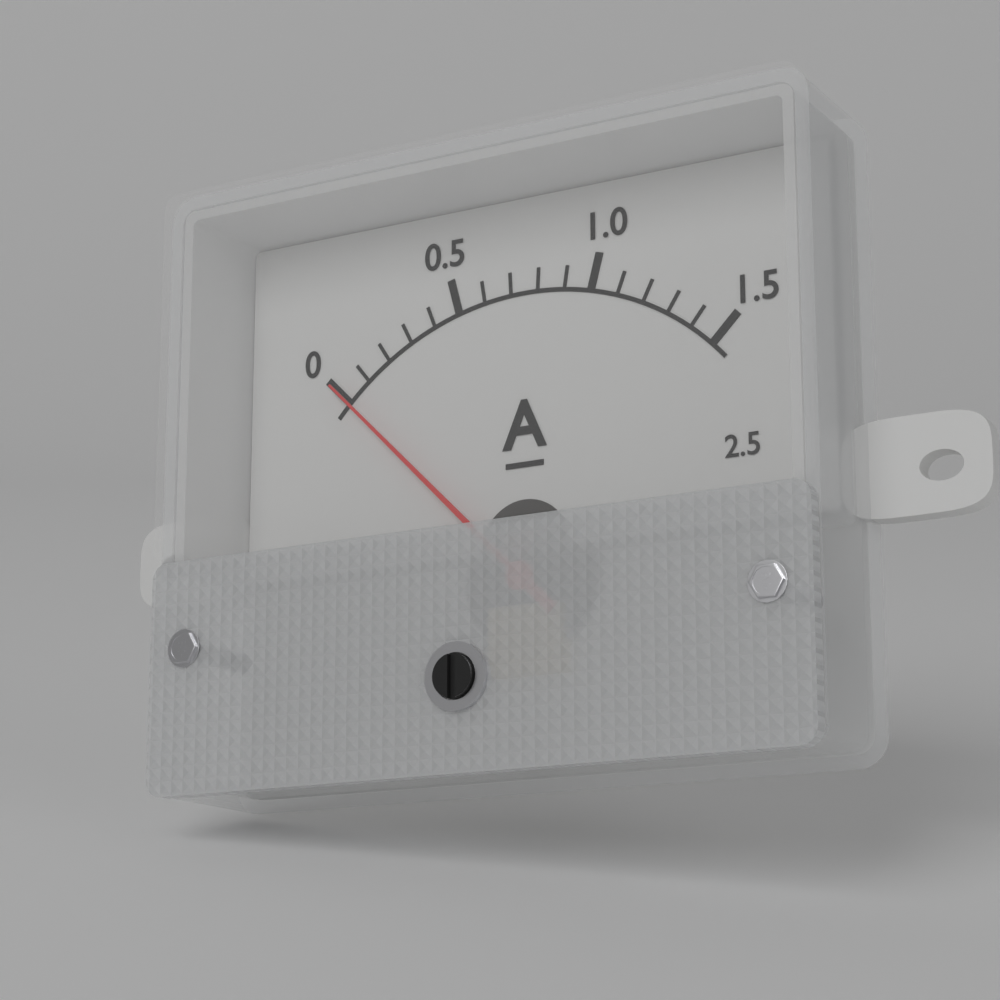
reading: 0.0 A
